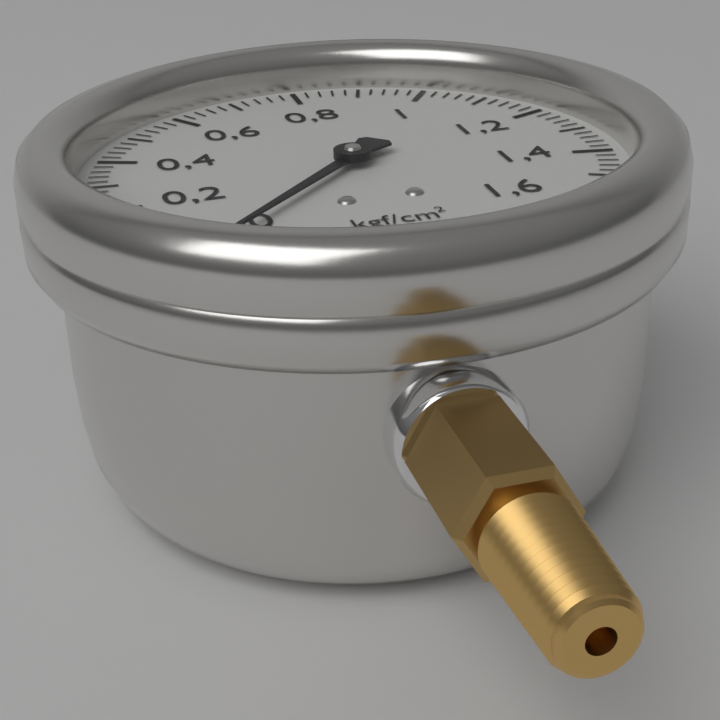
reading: 0.00 kgf/cm²
